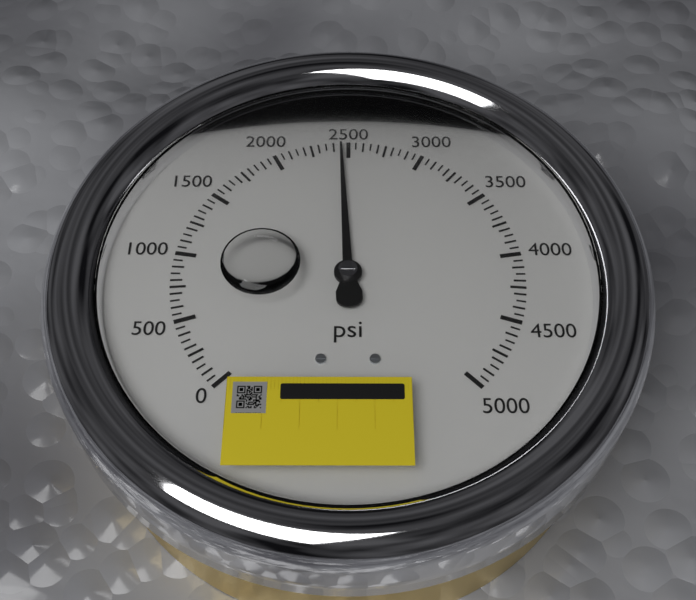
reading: 2450 psi
